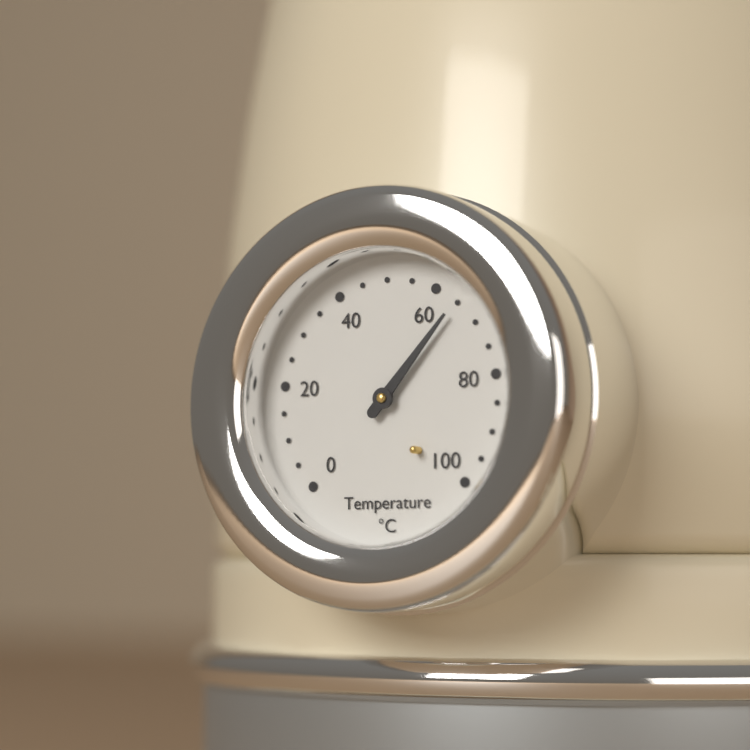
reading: 65 °C
